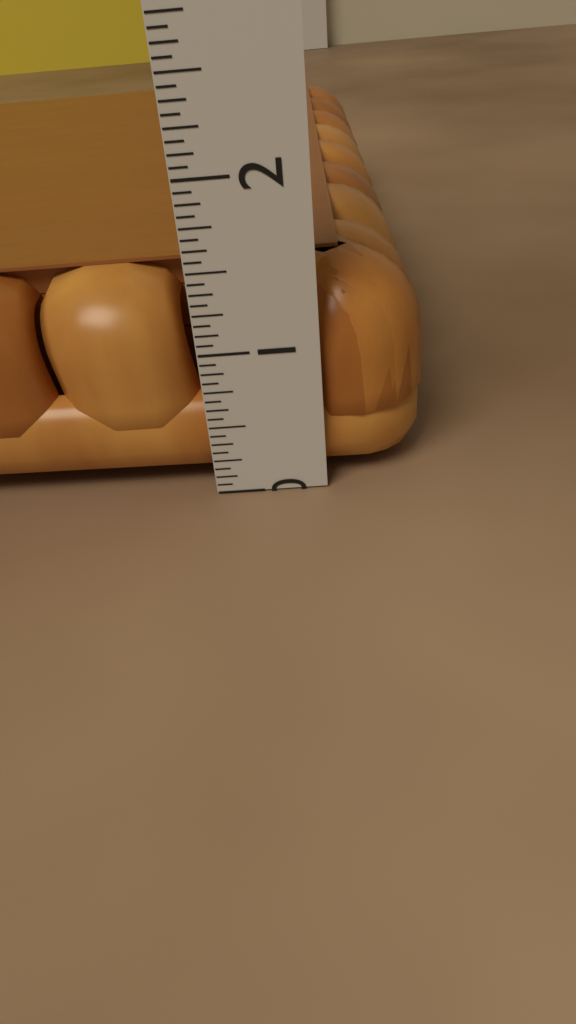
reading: 1.4375 in
